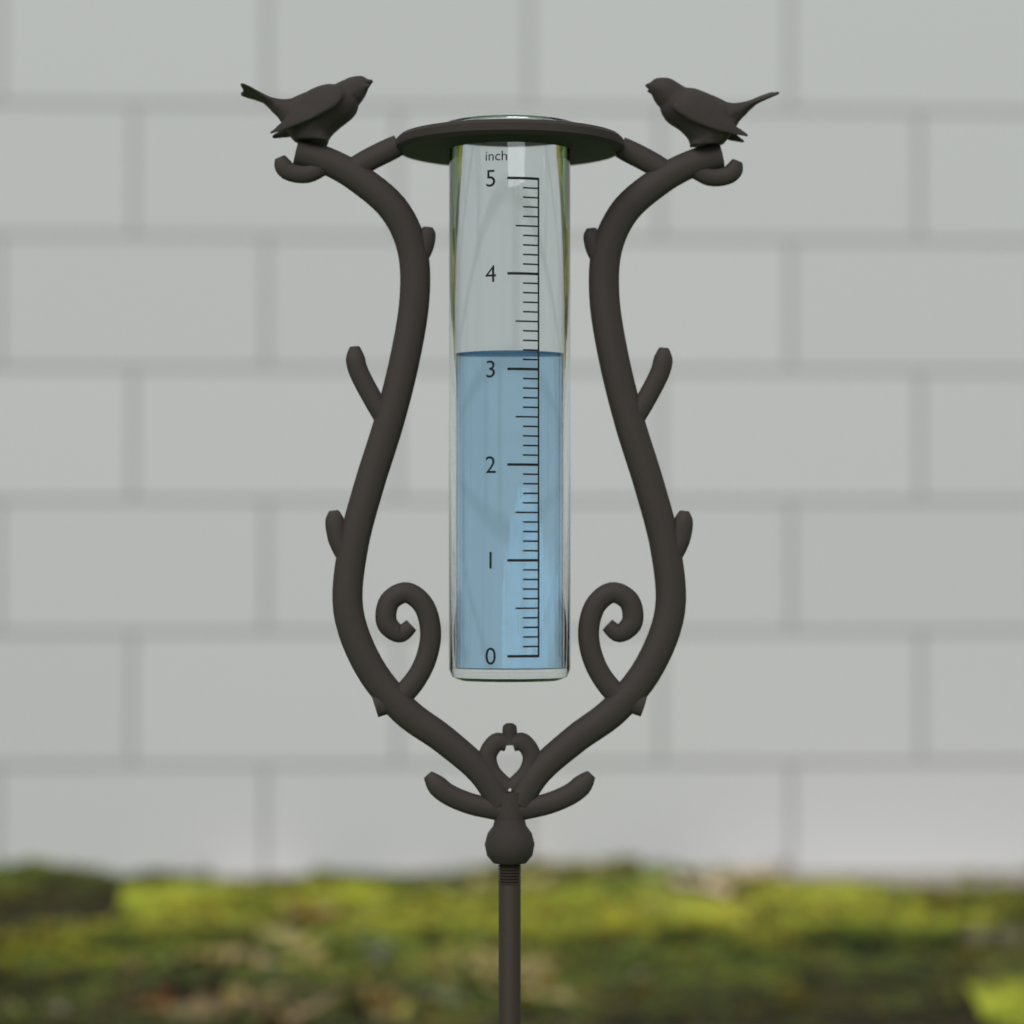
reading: 3.2 inch
